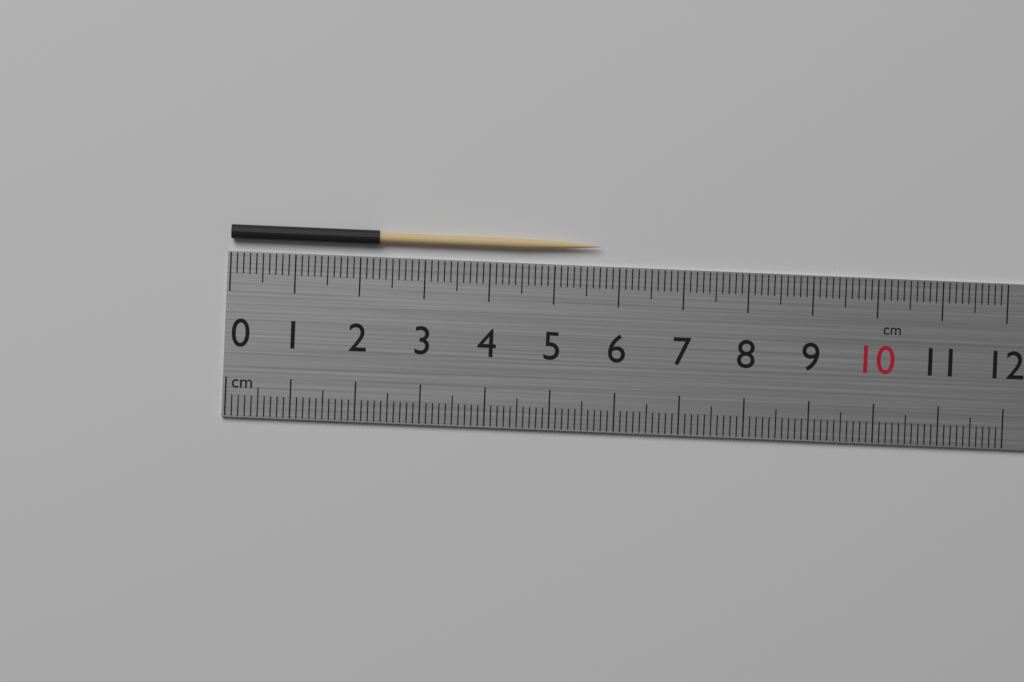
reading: 5.7 cm
